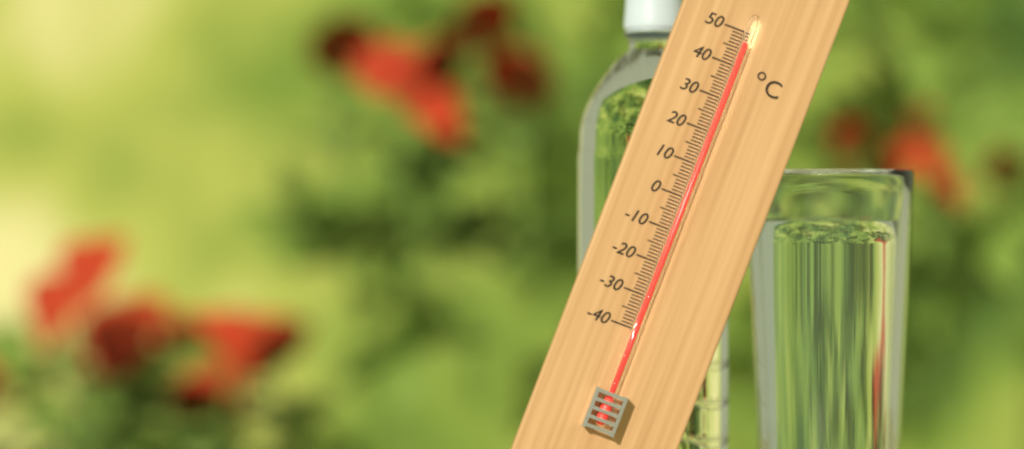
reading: 47 °C
